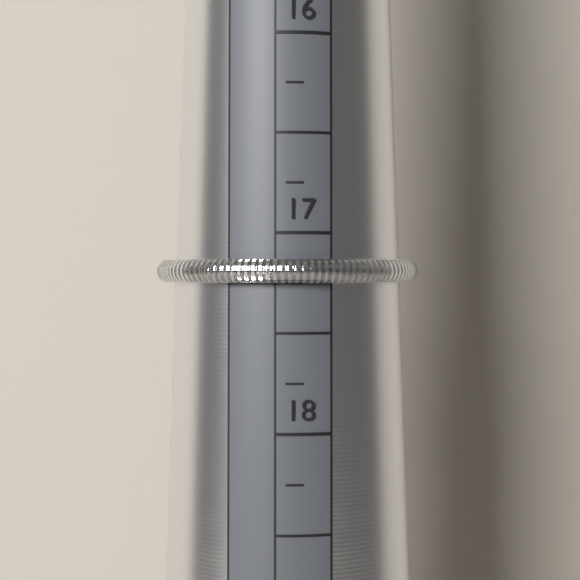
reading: 17.25 mm
